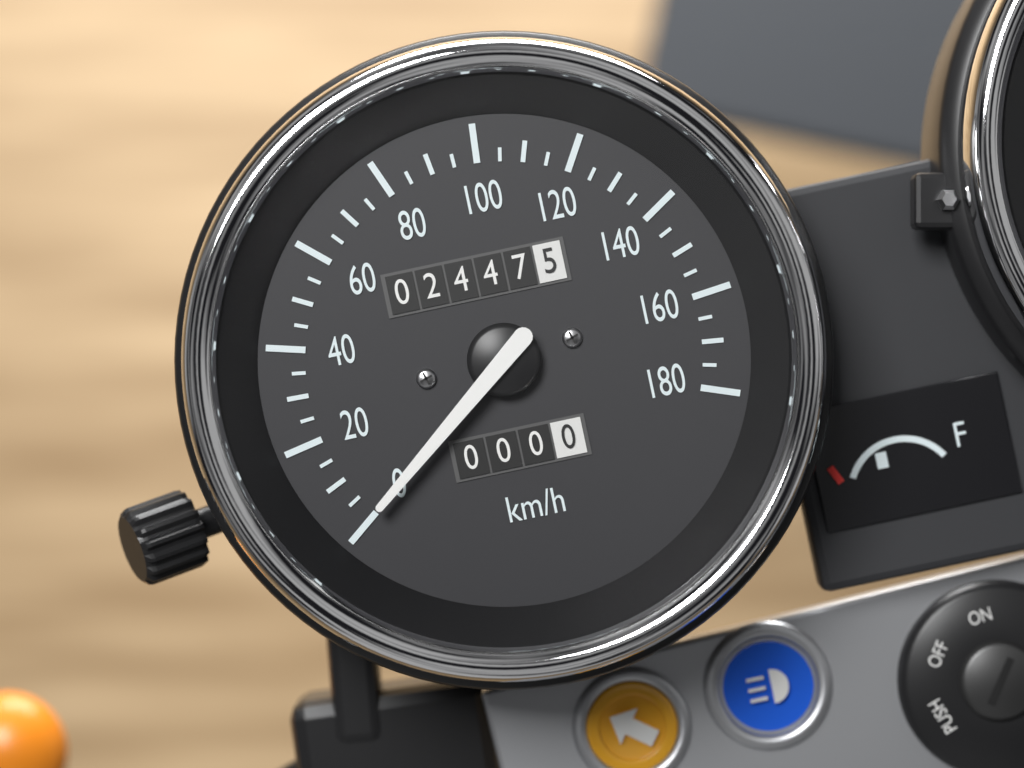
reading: 0 km/h
